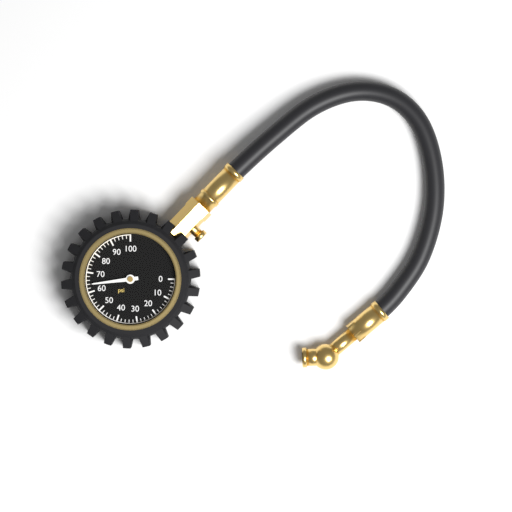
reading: 64 psi
